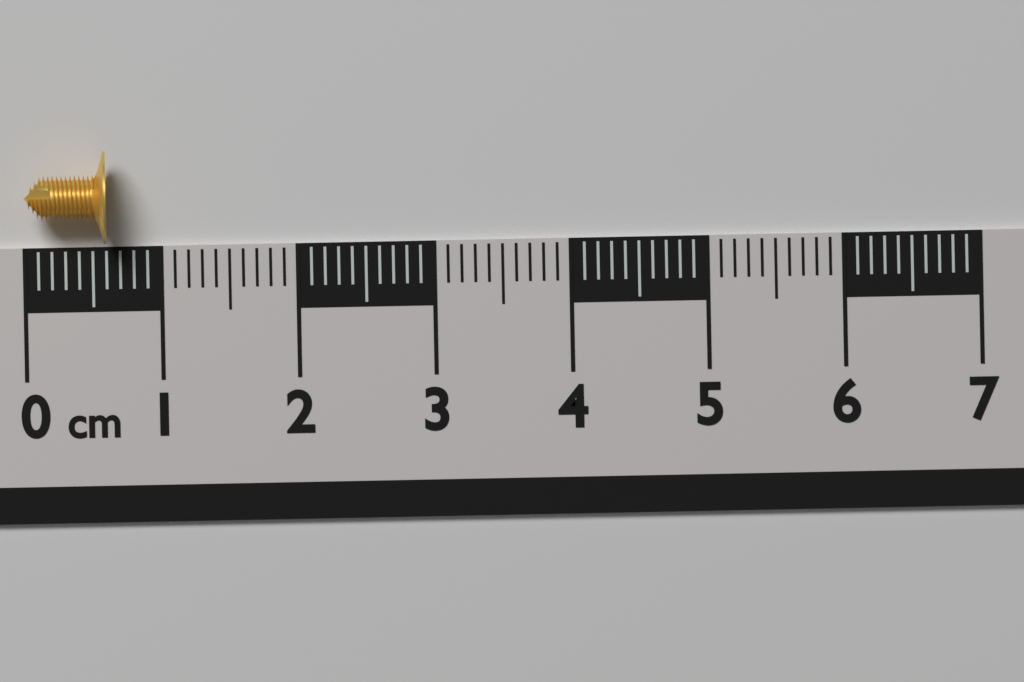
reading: 0.6 cm
